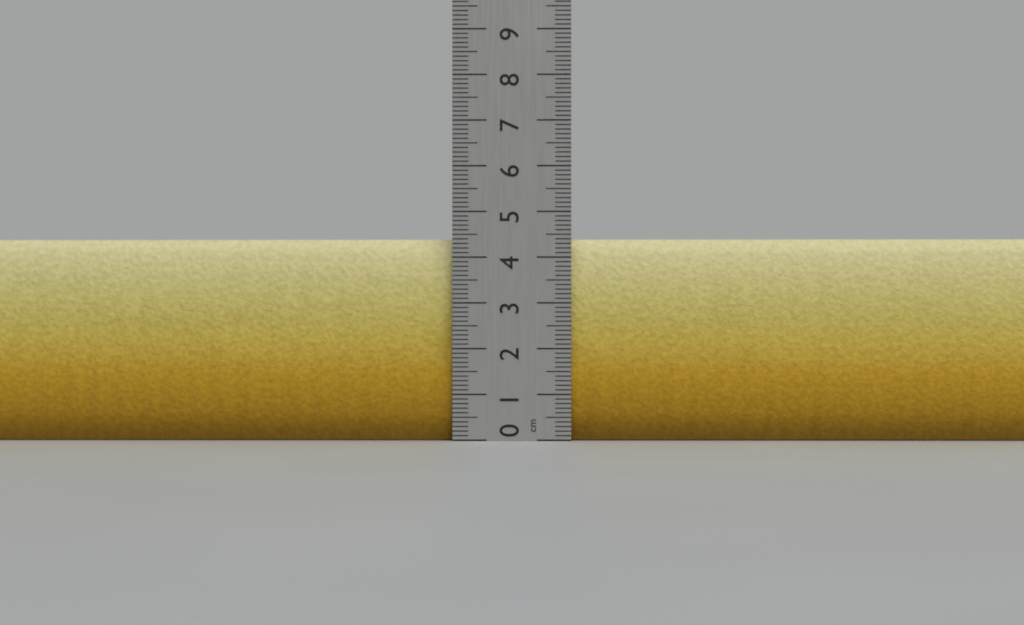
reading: 4.4 cm
